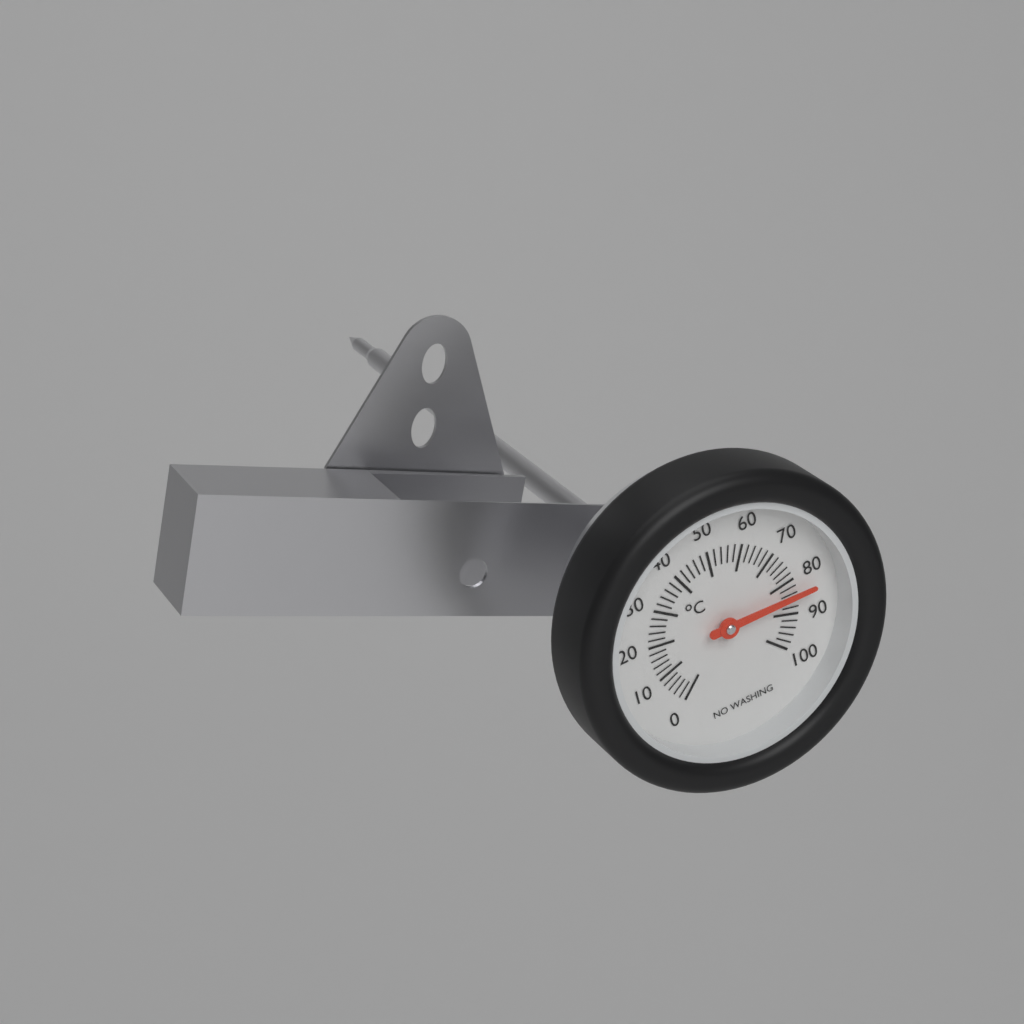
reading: 84 °C
